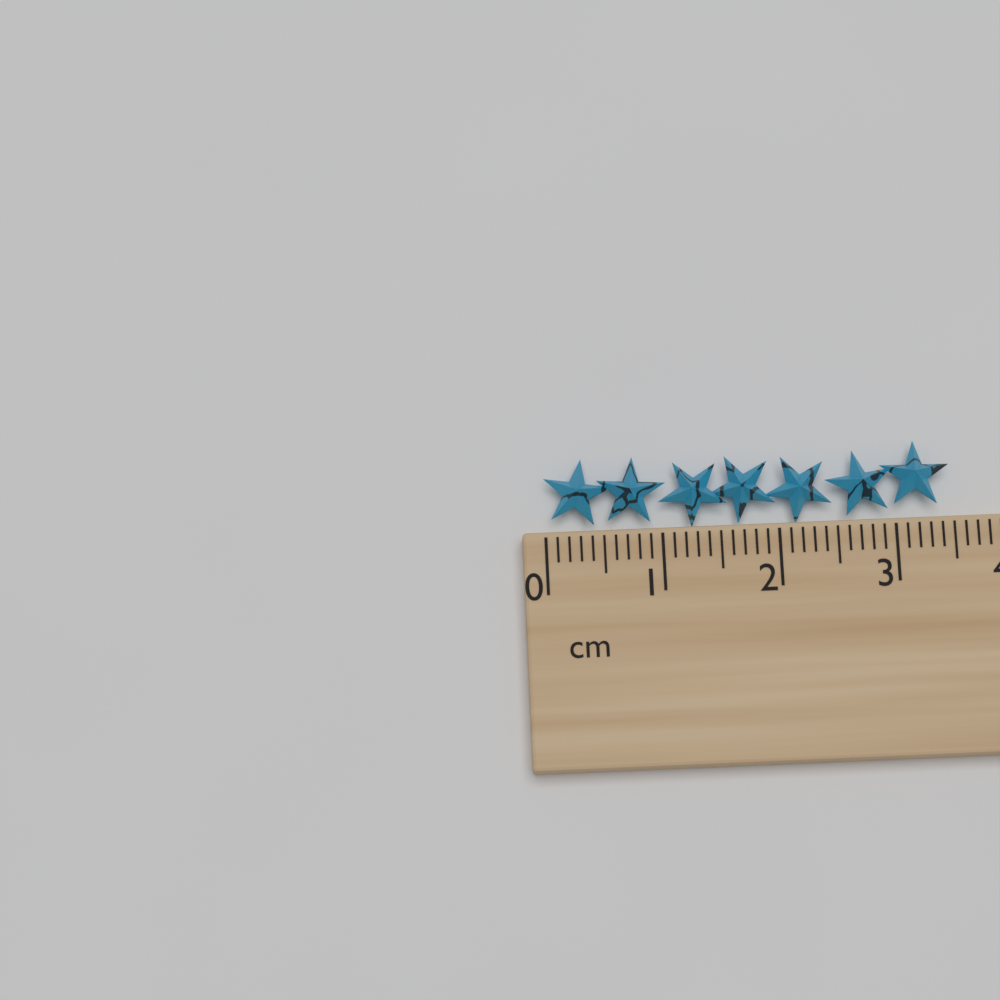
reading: 3.5 cm
